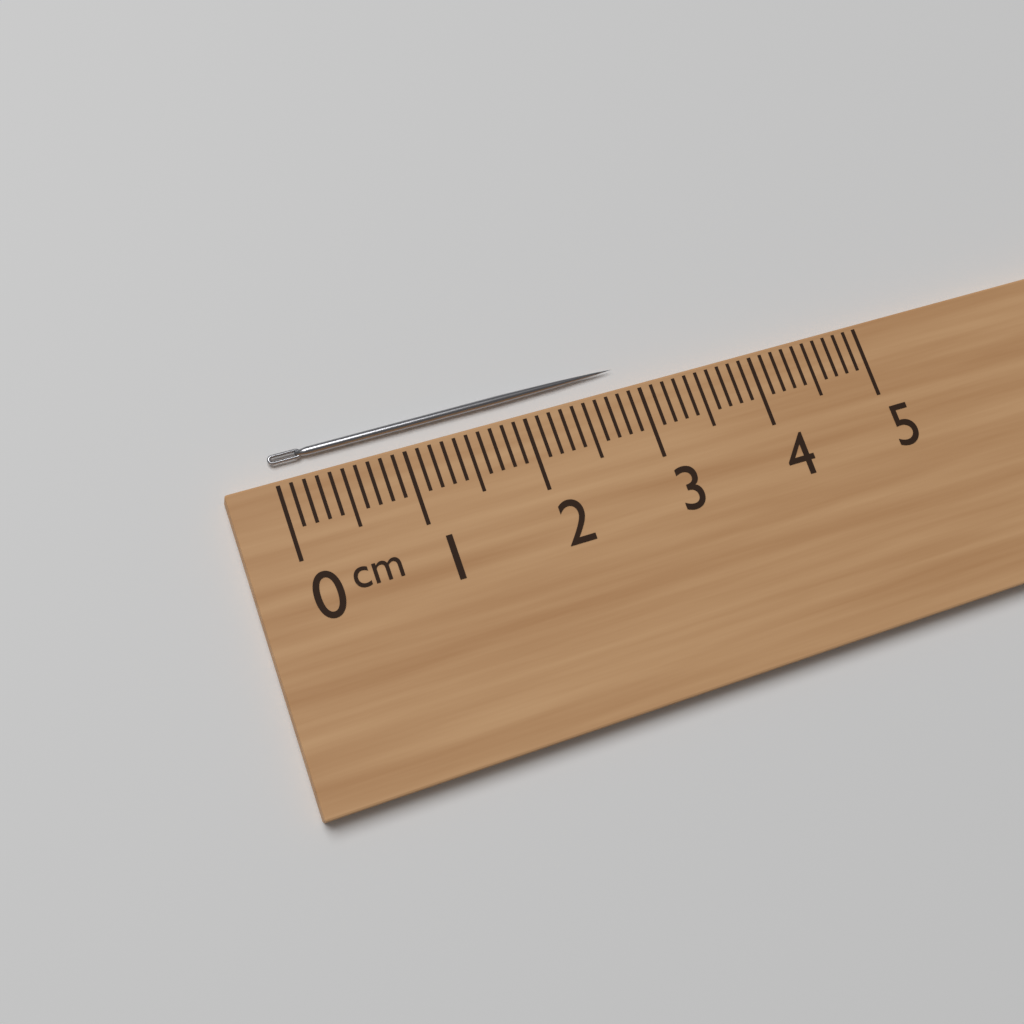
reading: 2.9 cm
